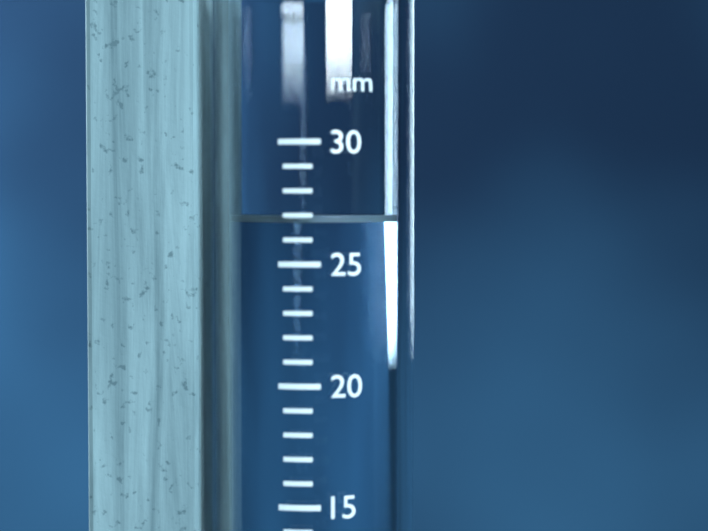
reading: 27 mm
